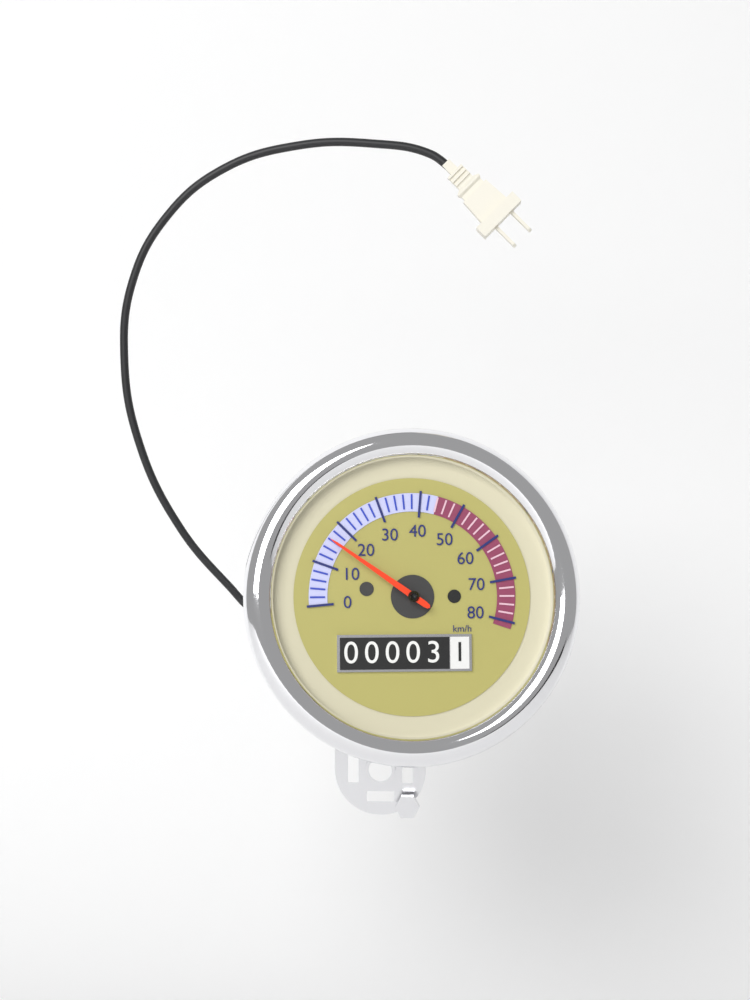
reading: 16 km/h
